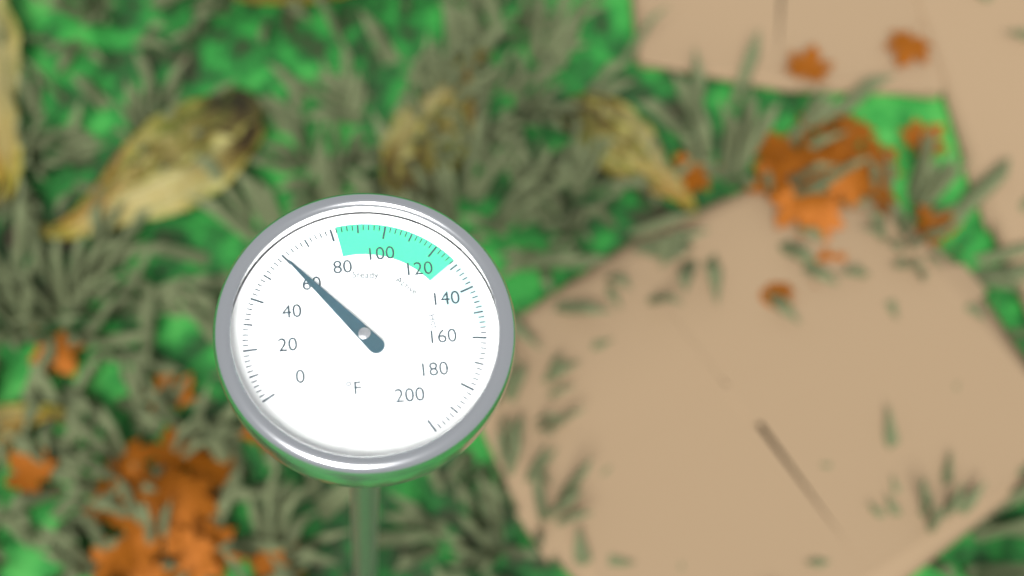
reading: 60 °F
